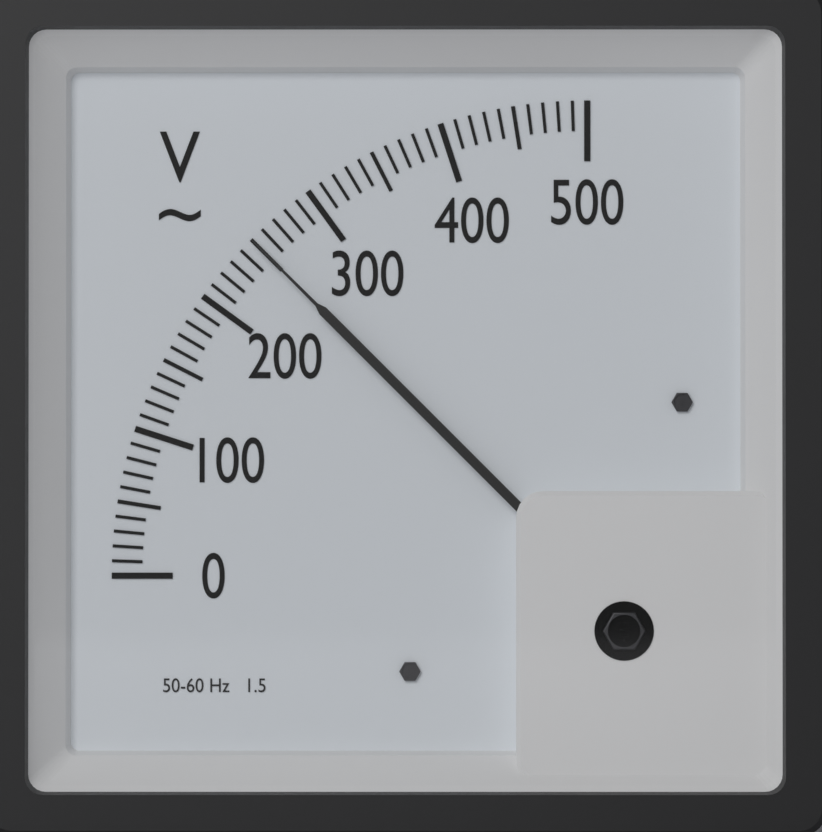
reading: 250 V
